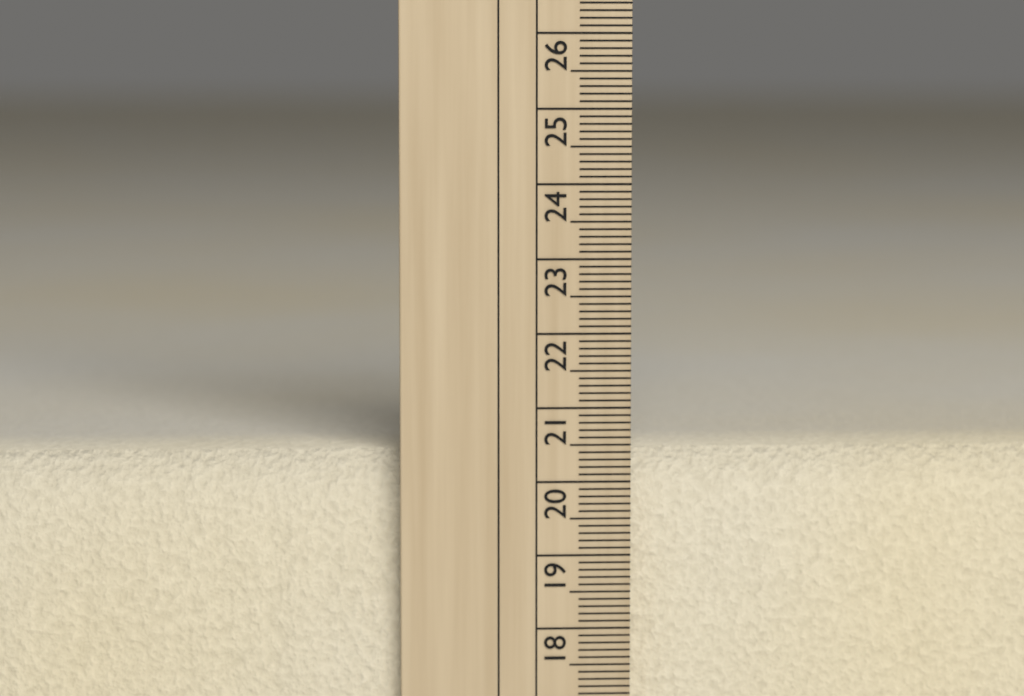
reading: 20.4 cm
